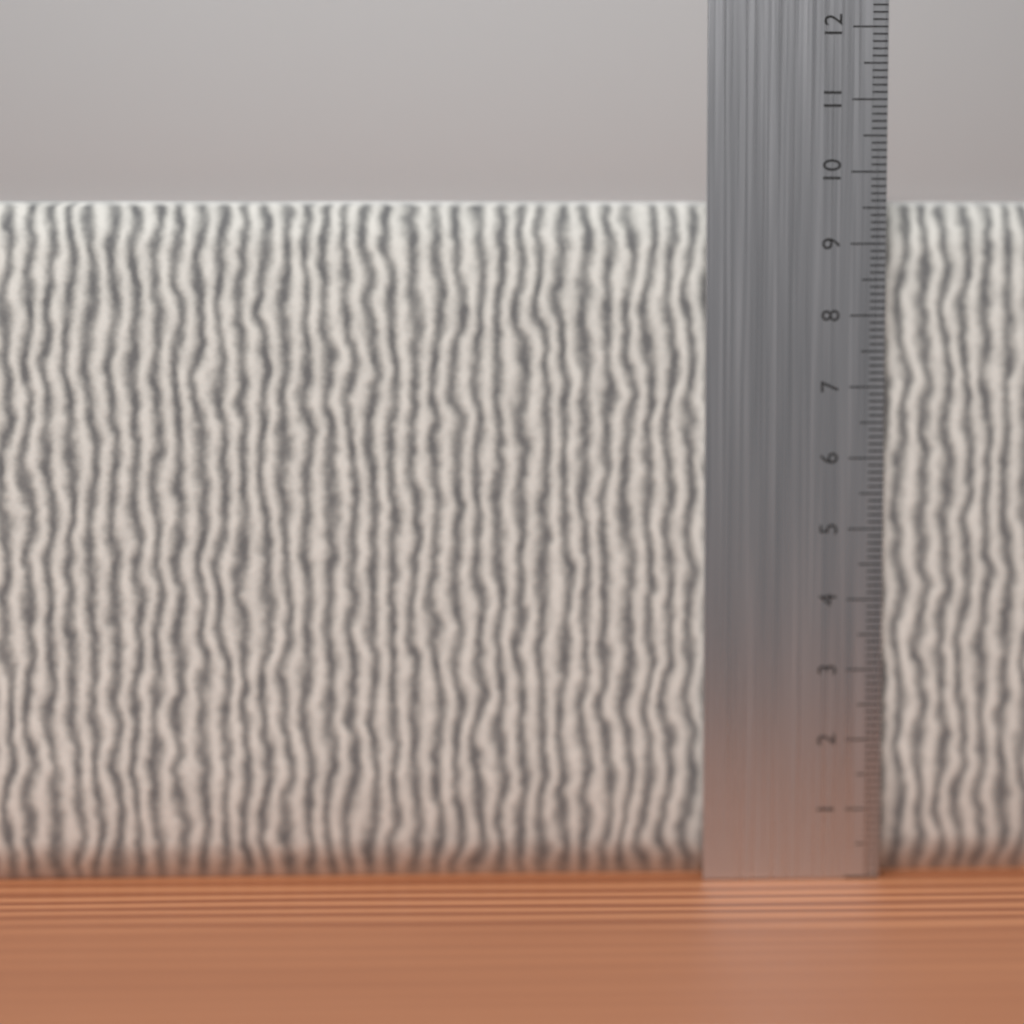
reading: 9.6 cm
